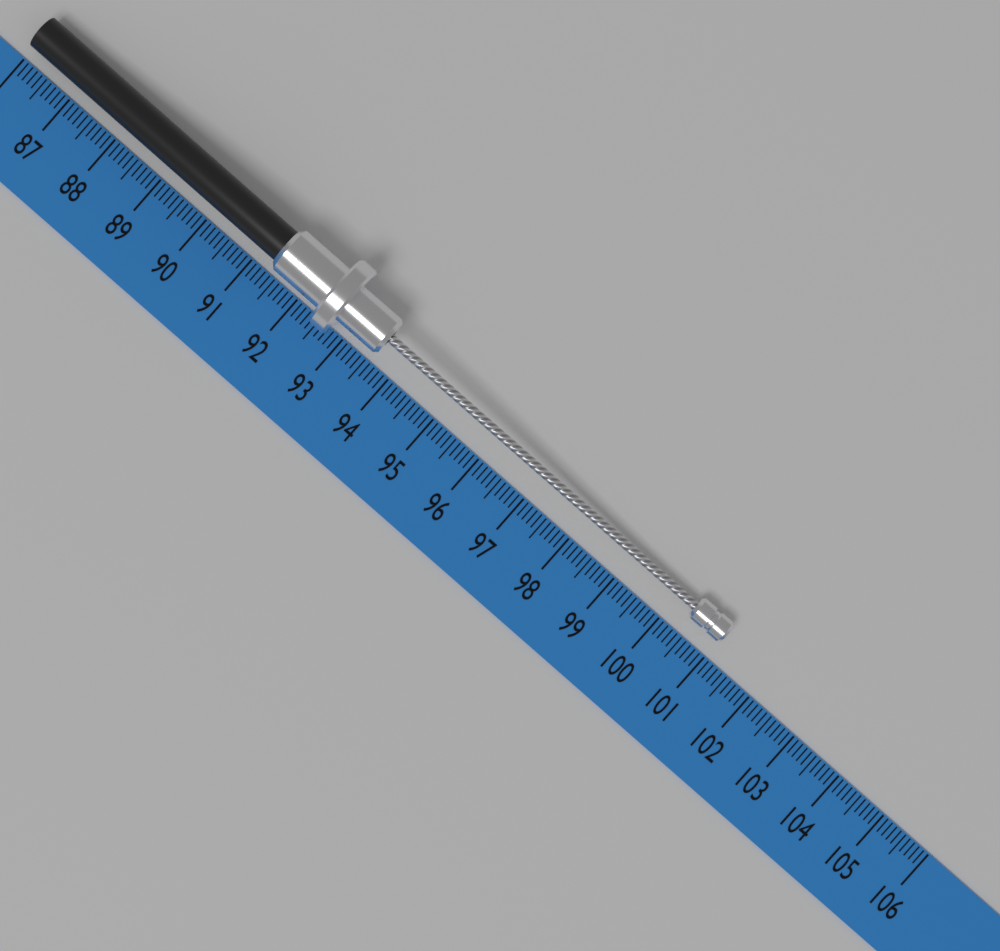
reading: 101.0 (no unit)
